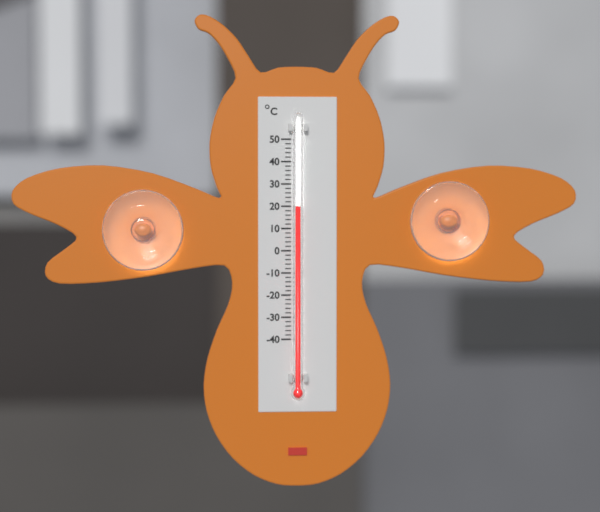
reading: 20 °C
